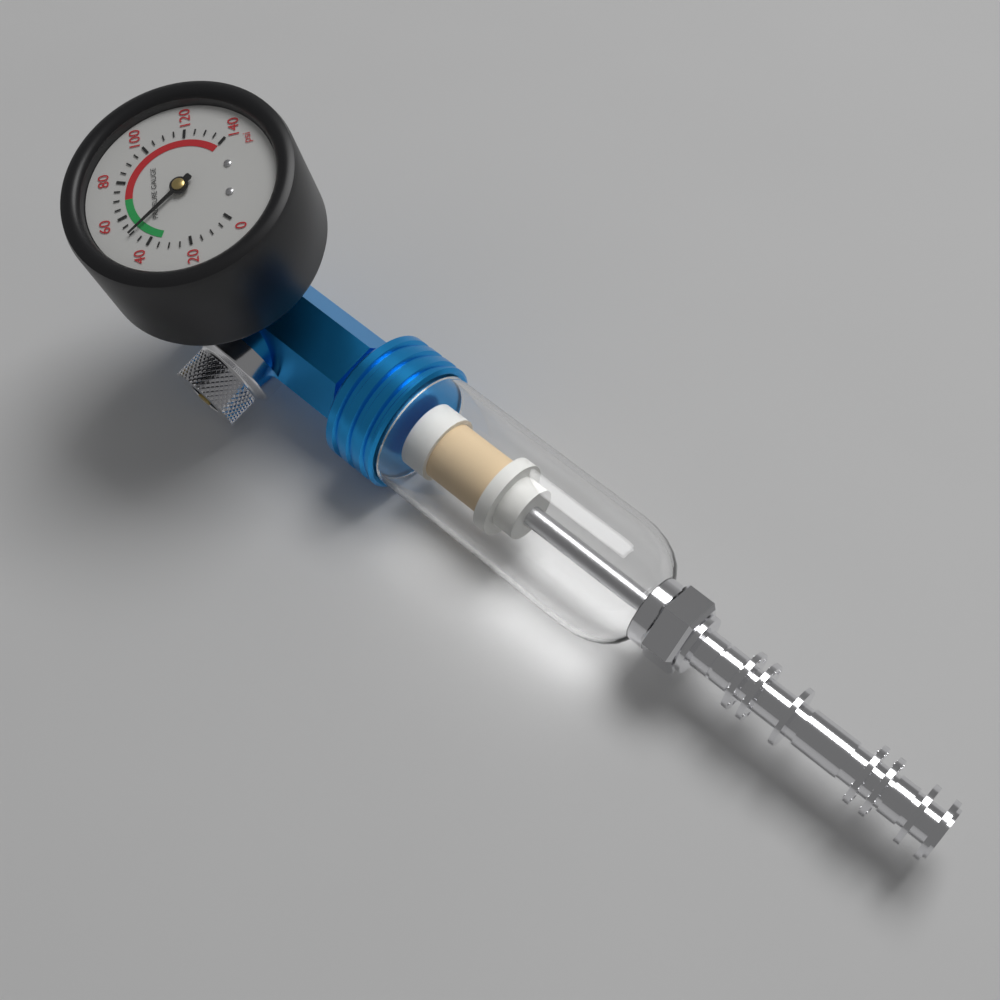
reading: 50 psi
